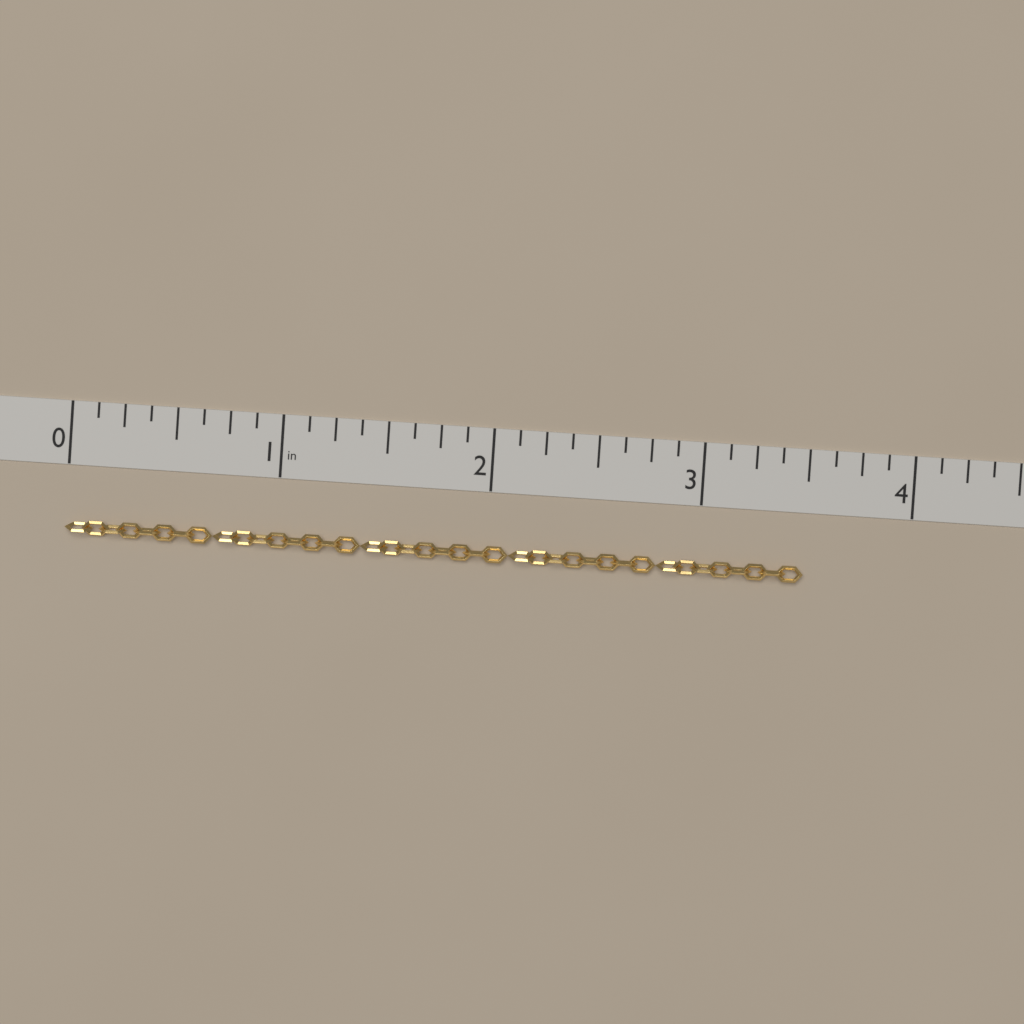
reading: 3.500 in
